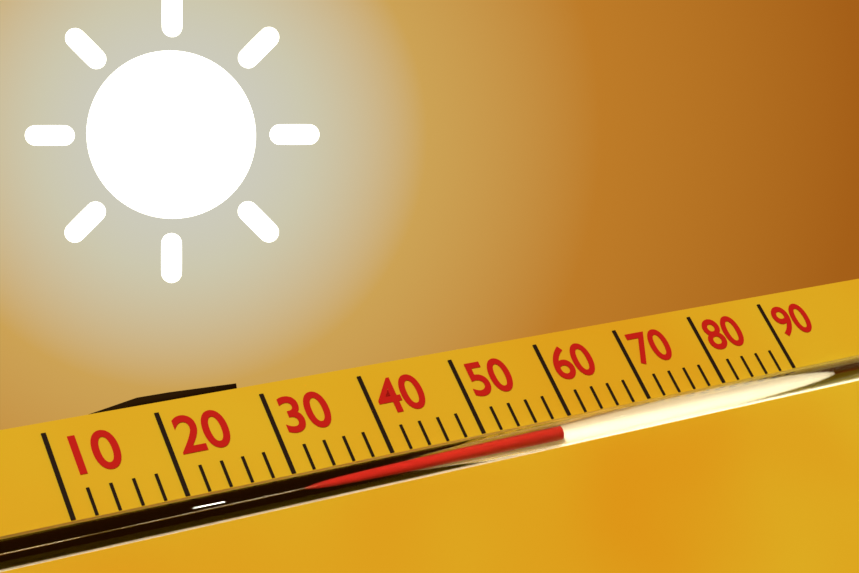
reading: 58 (no unit)
